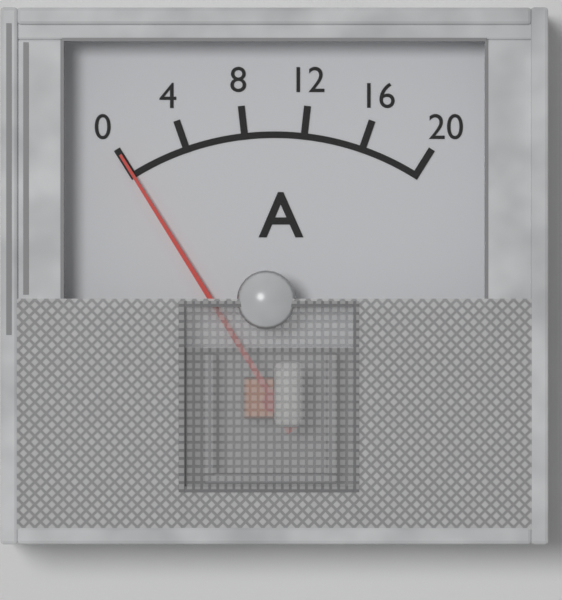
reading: 0 A
